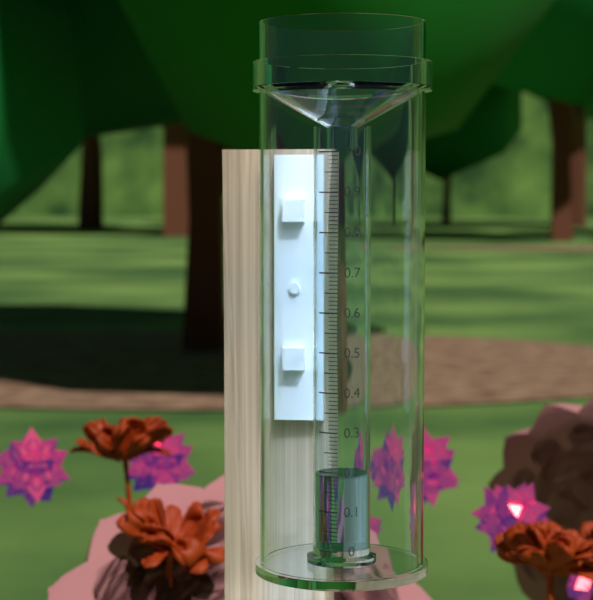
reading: 0.19 (no unit)
